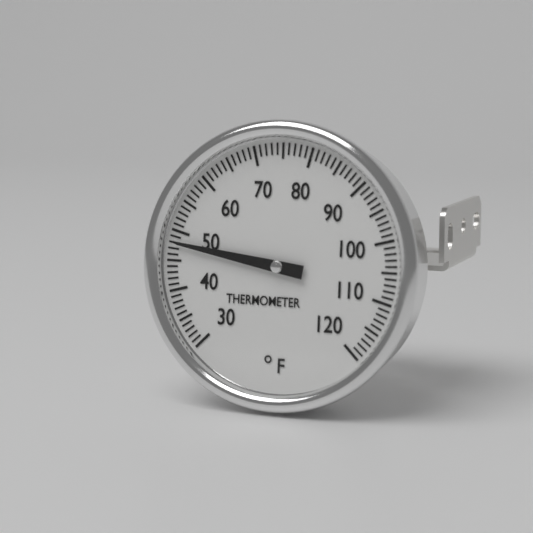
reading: 48 °F
